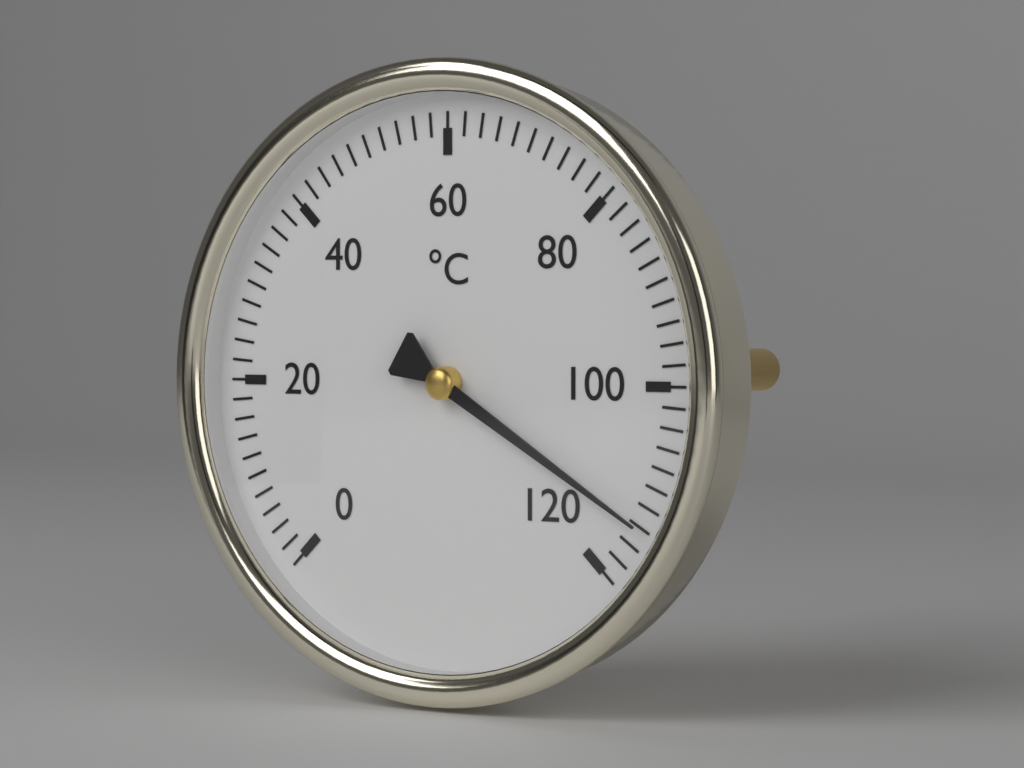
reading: 114 °C
